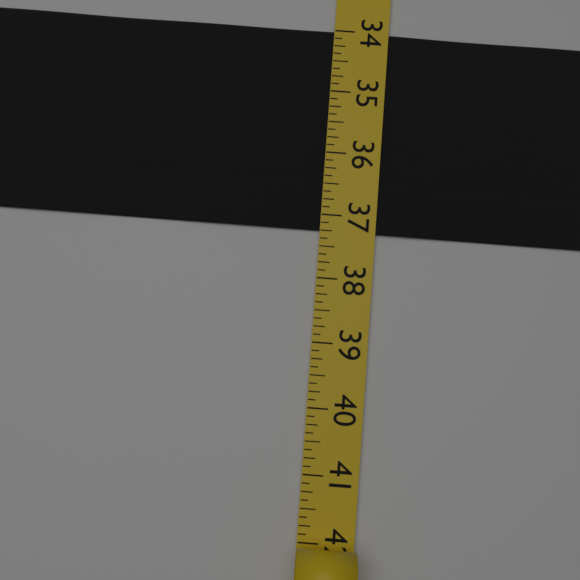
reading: 37.250 (no unit)
